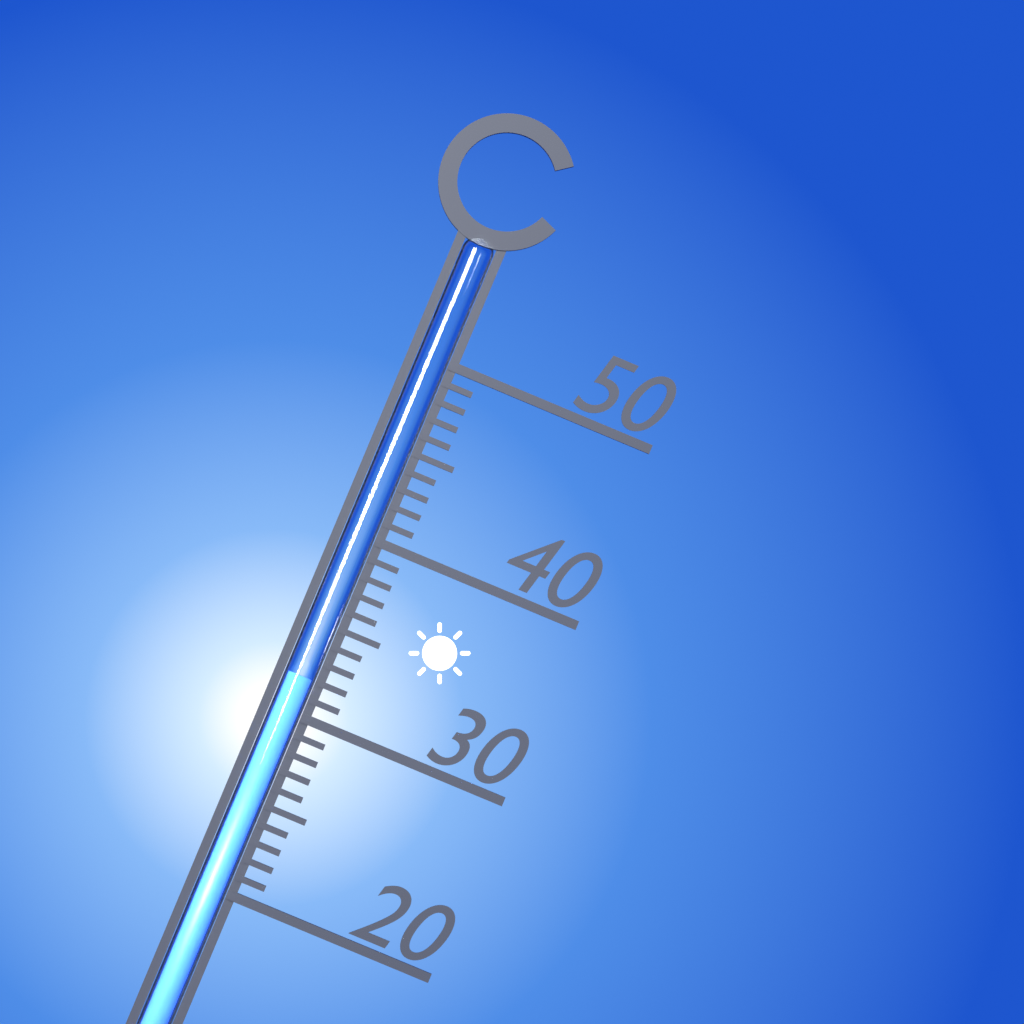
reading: 32 °C
